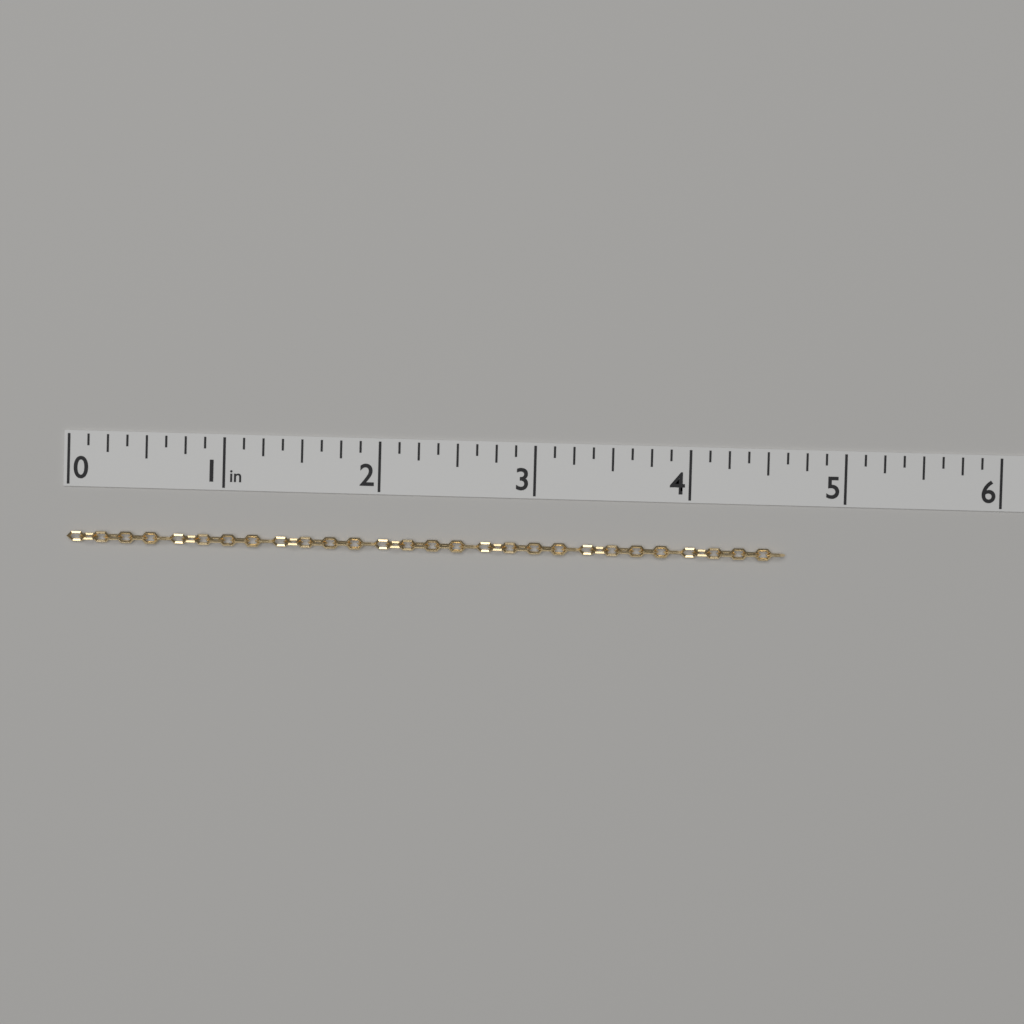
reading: 4.625 in
